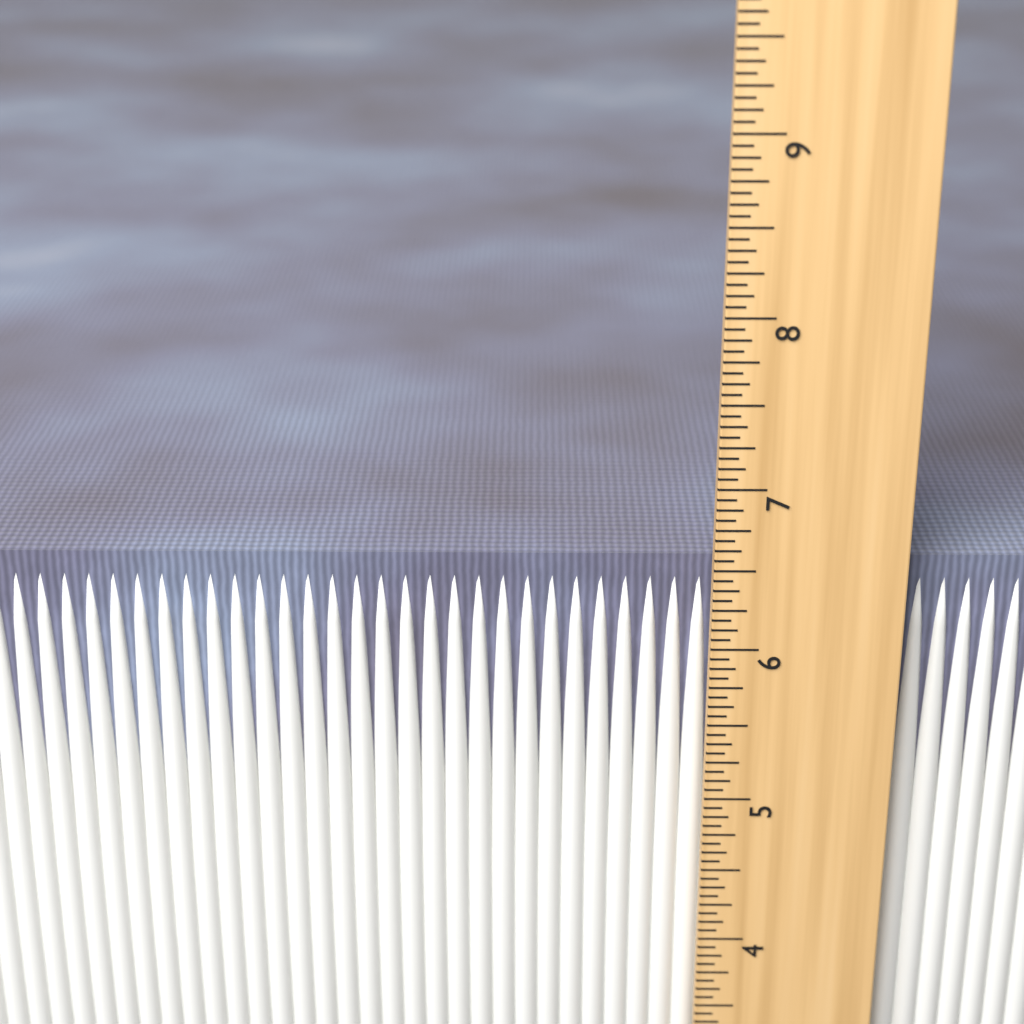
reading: 6.5000 in
